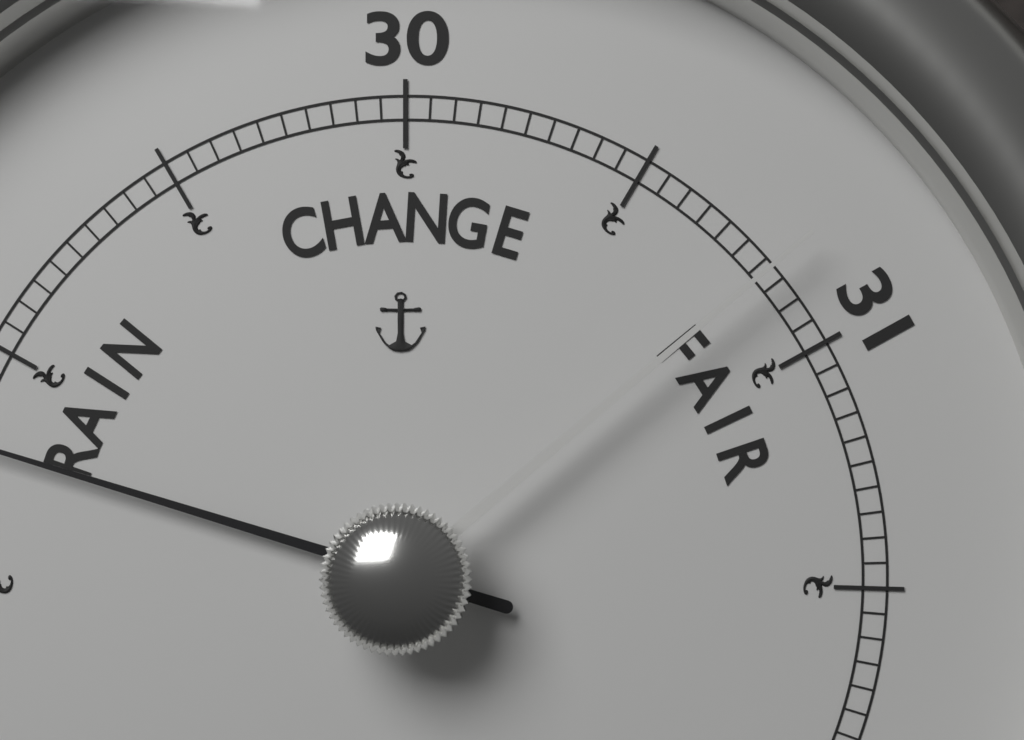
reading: 28.80 (no unit)
